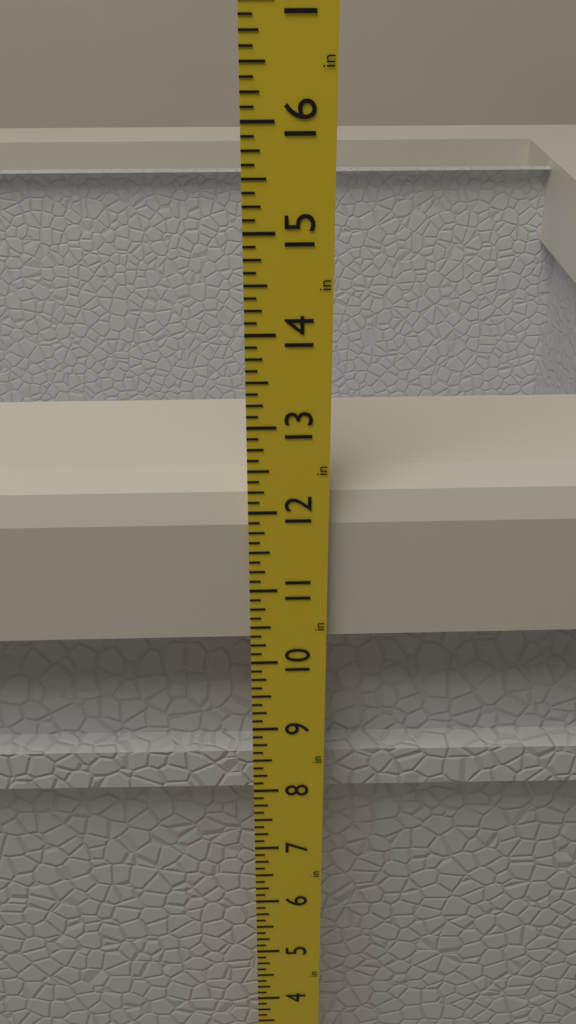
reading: 12.250 in
